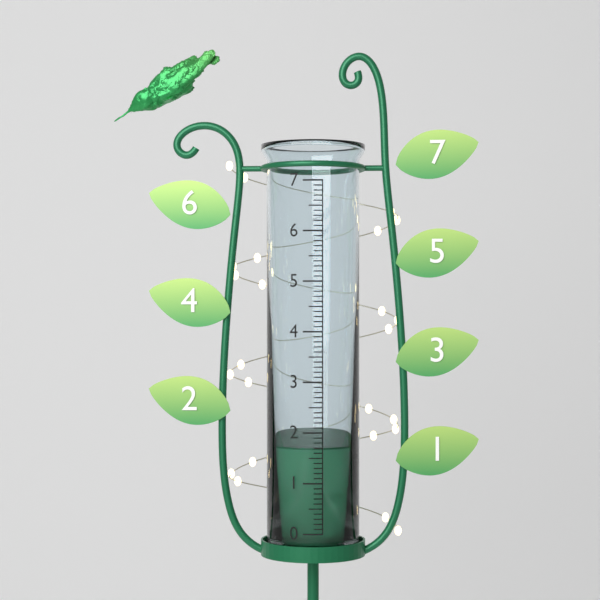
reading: 1.7 (no unit)
